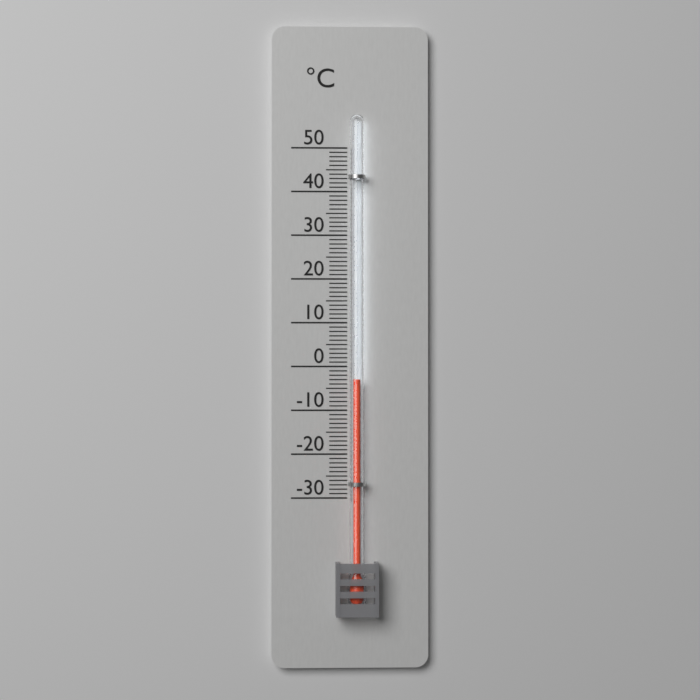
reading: -3 °C
